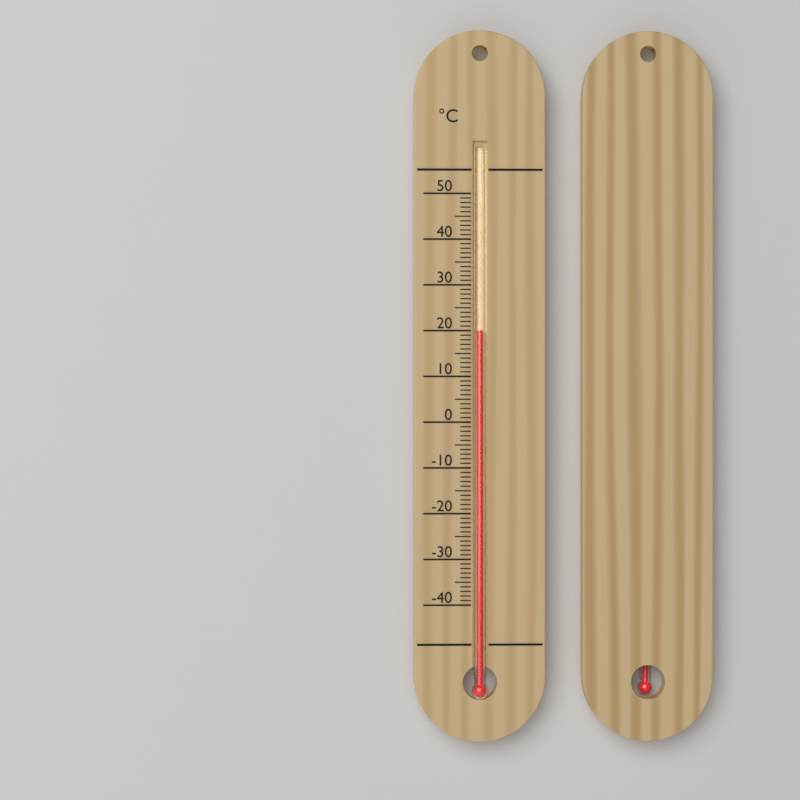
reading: 20 °C
